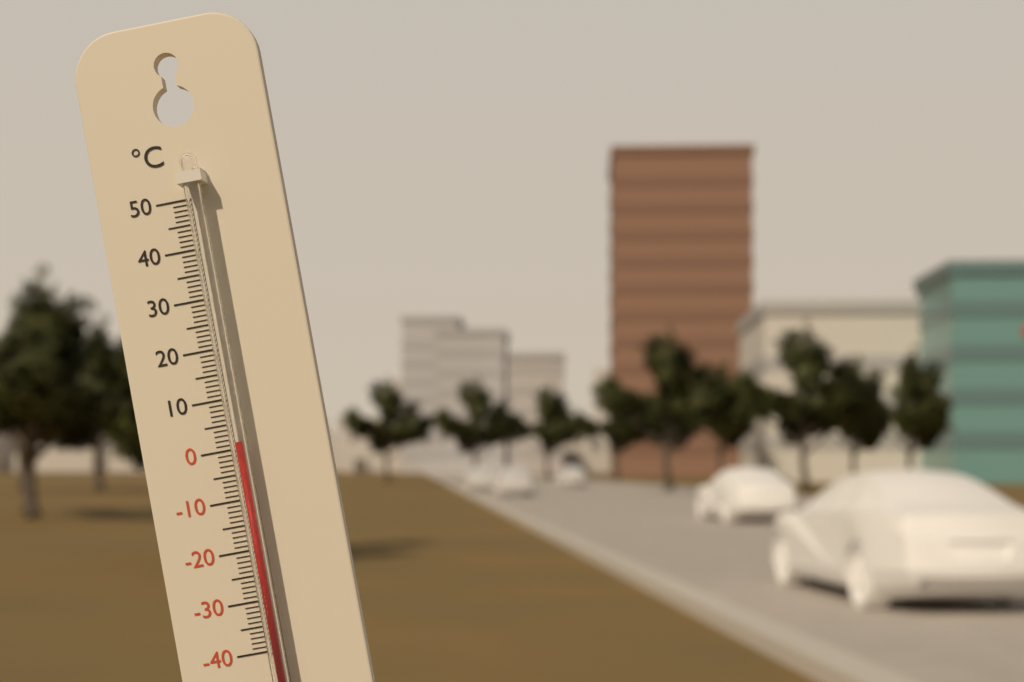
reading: 1 °C
